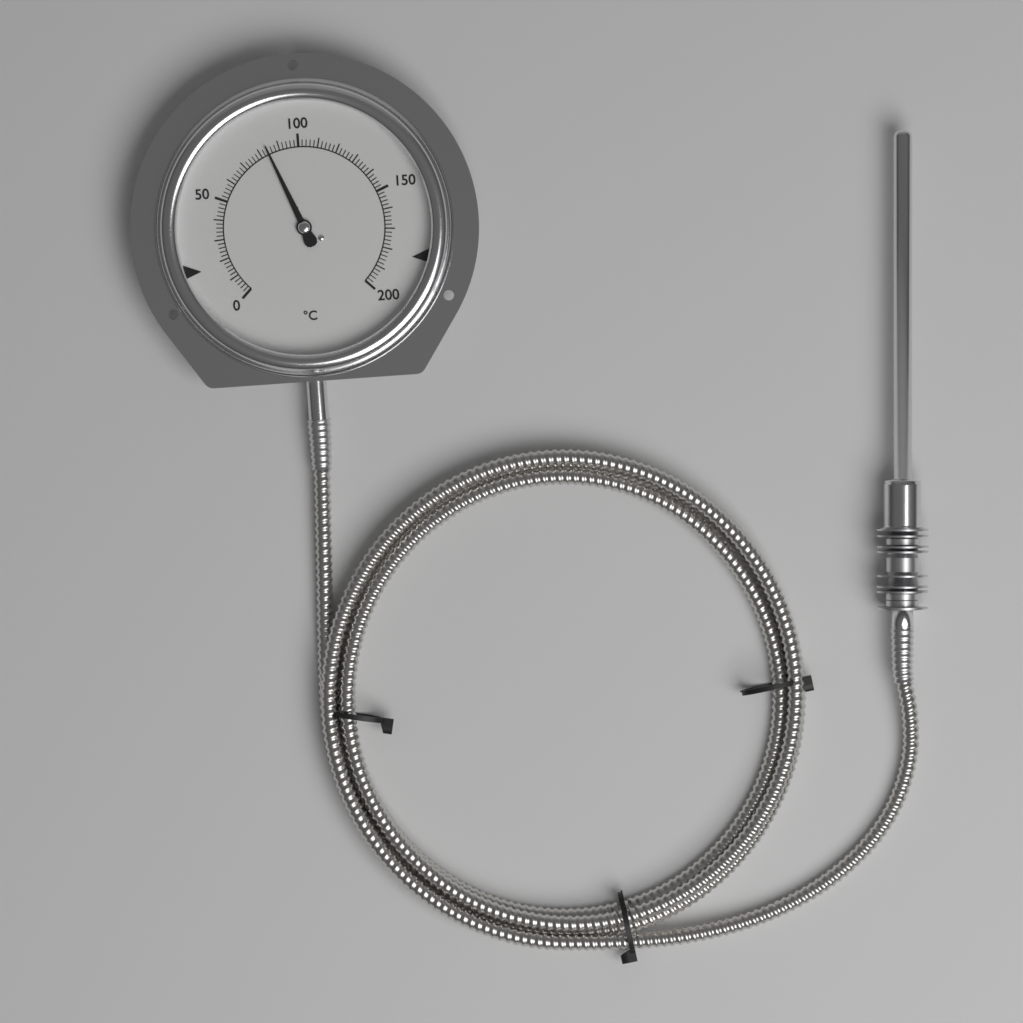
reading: 84 °C
